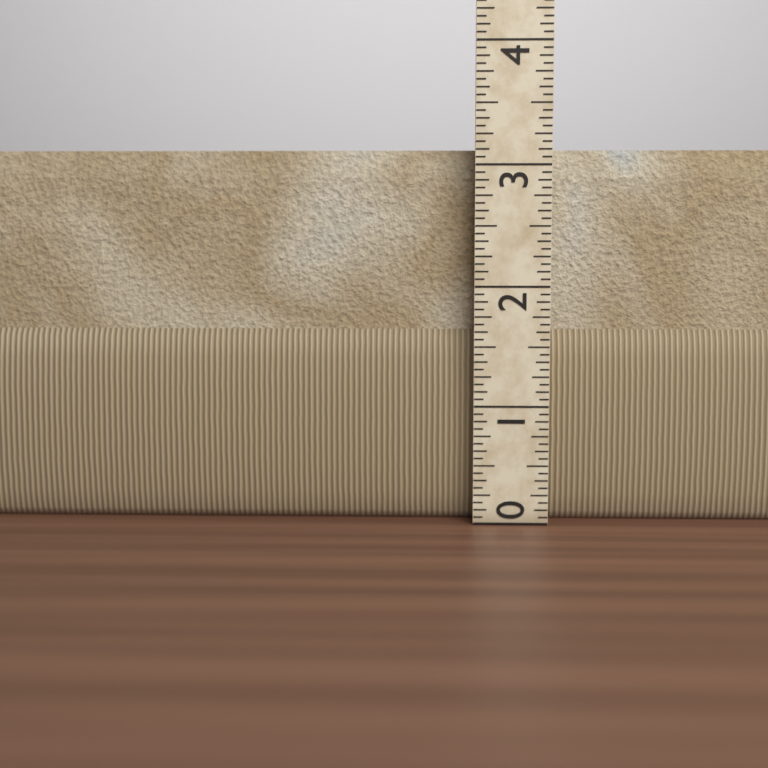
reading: 3.1250 (no unit)
